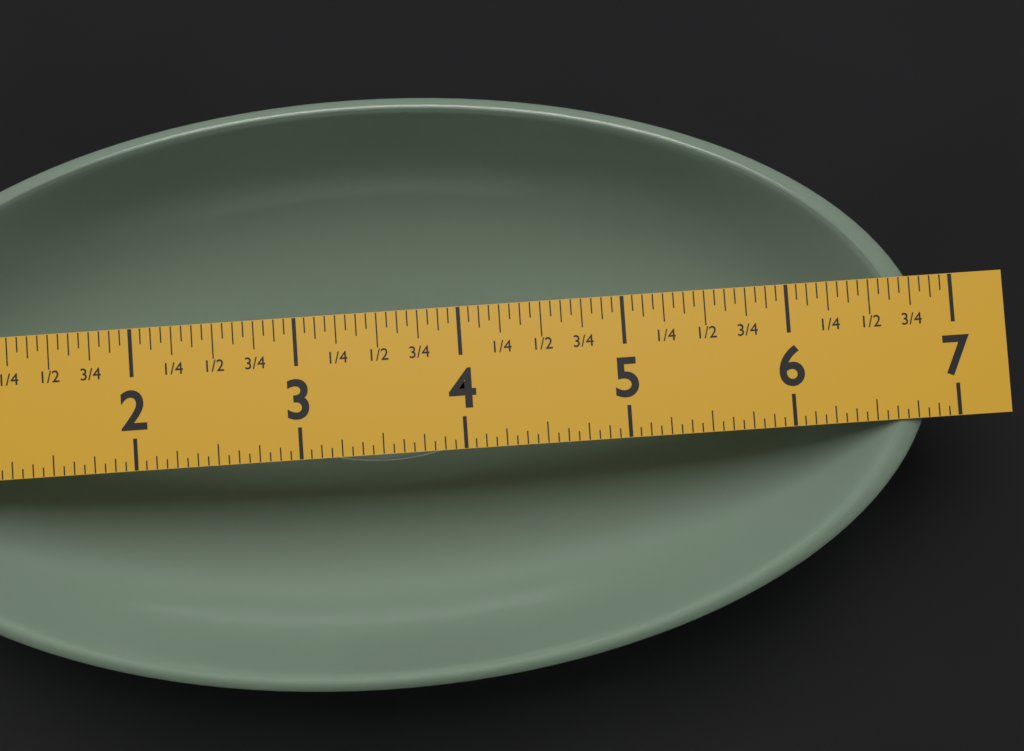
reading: 6.8750 in
